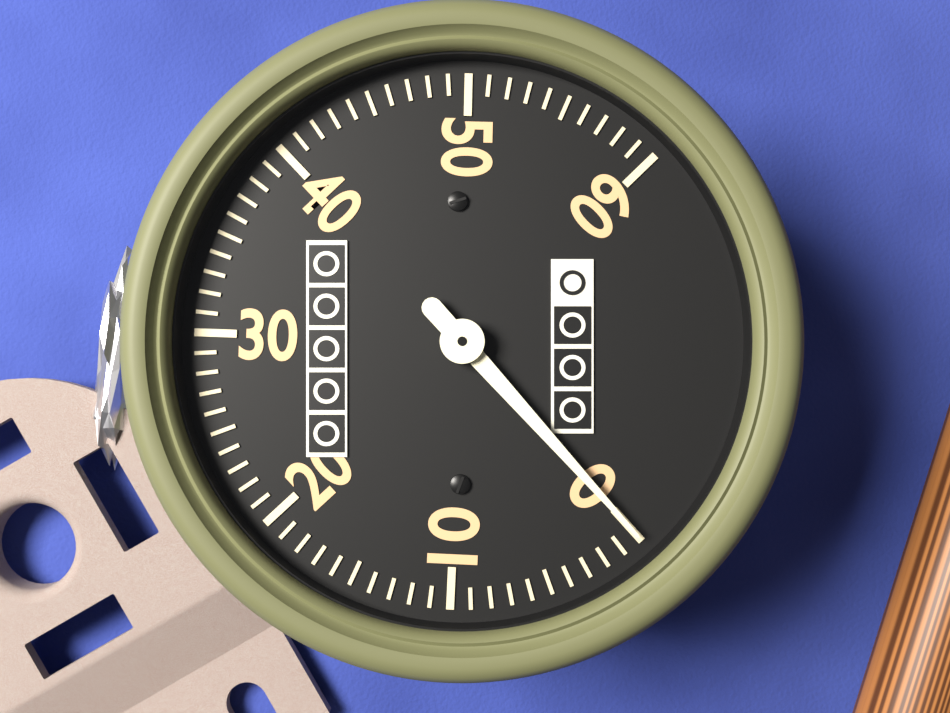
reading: 0 (no unit)
